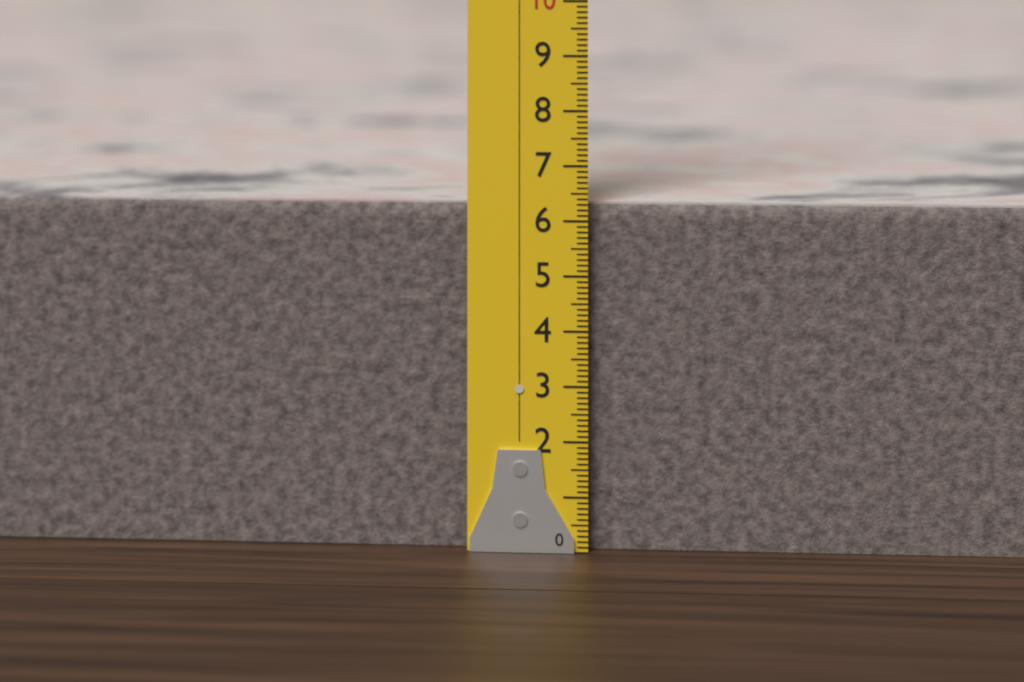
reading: 6.3 (no unit)
